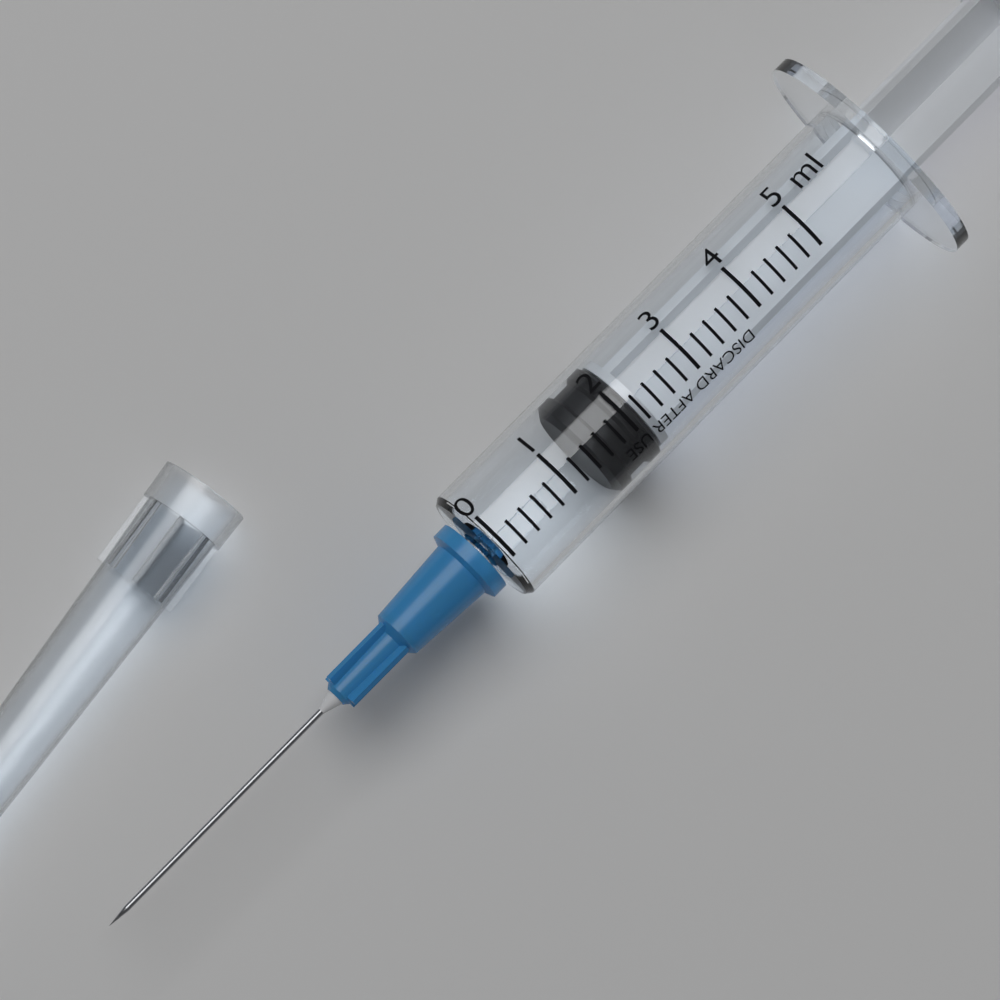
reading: 1.4 ml
